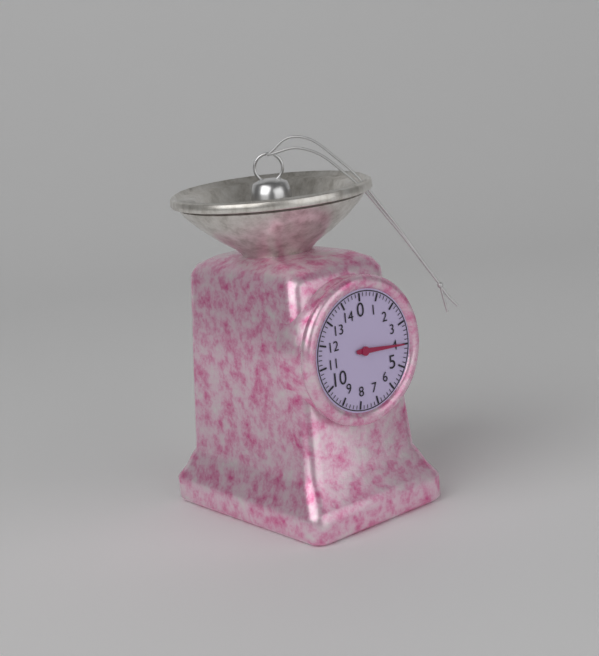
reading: 4.0 (no unit)
